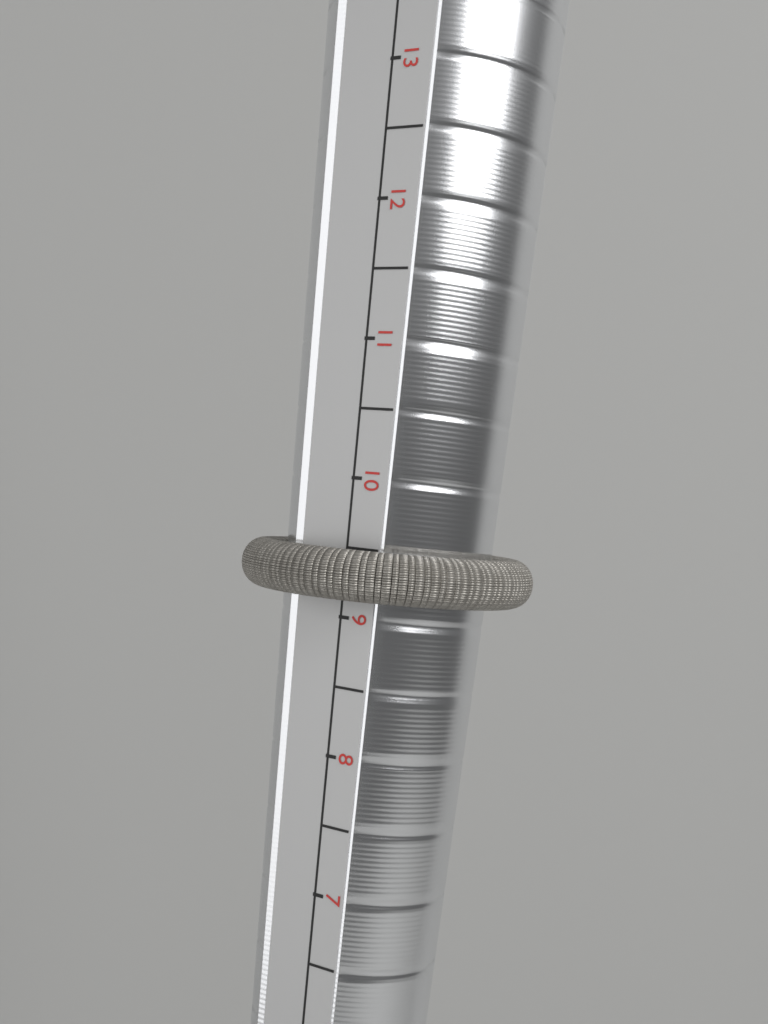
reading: 9.5 (no unit)
